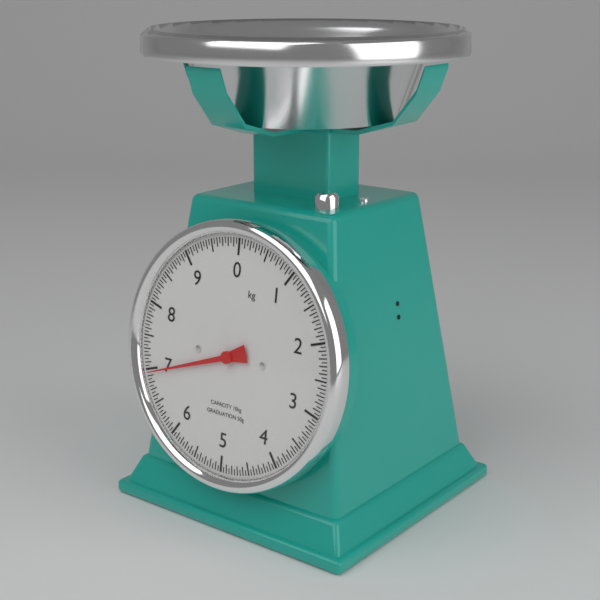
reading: 6.95 kg
